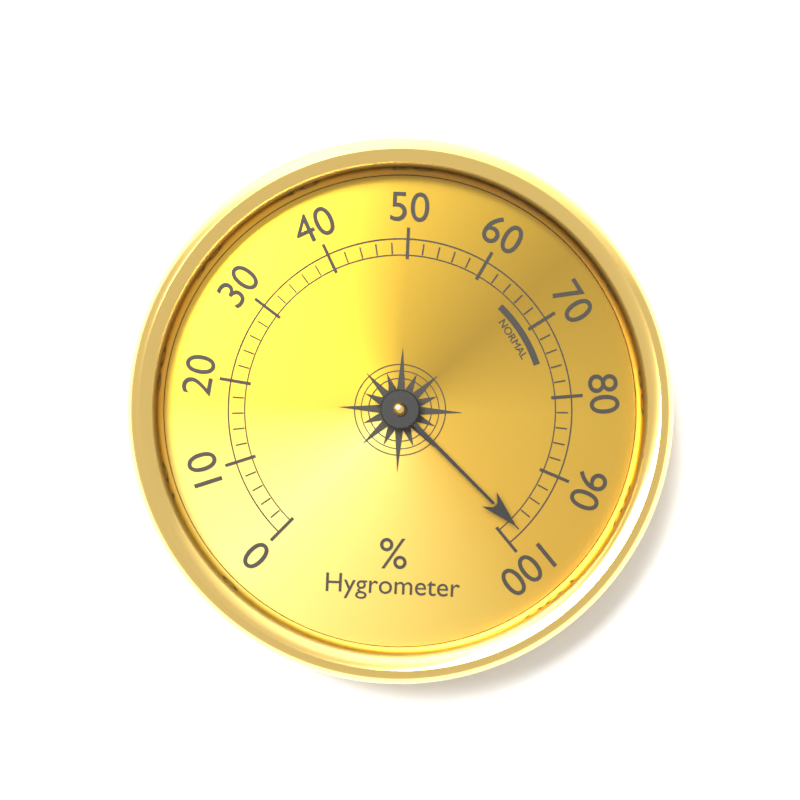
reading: 98 %
